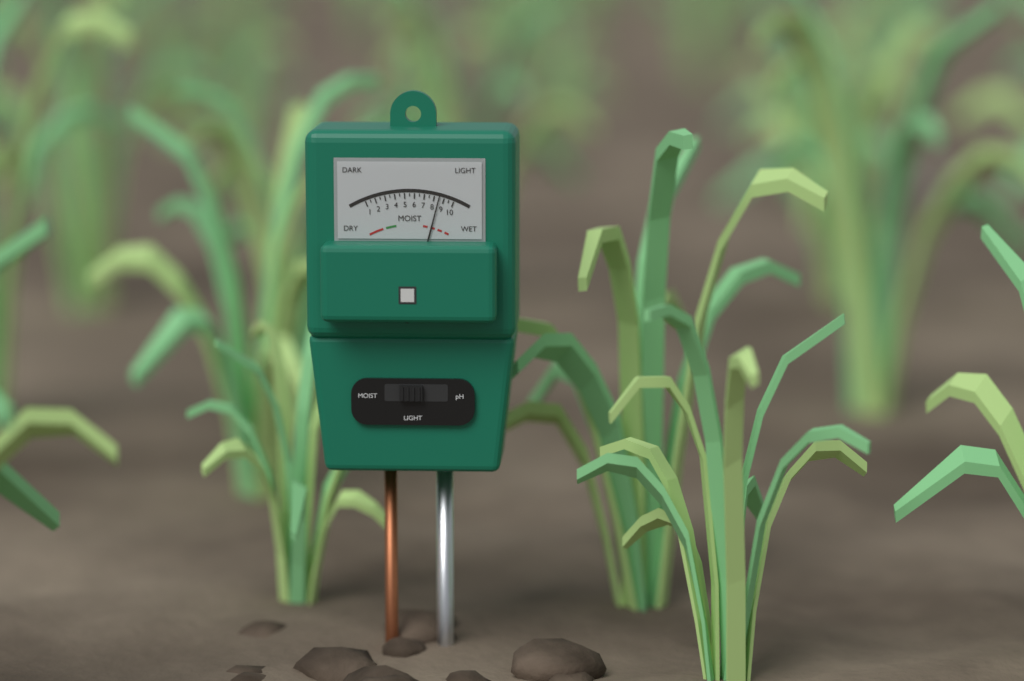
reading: 8.5 (no unit)
